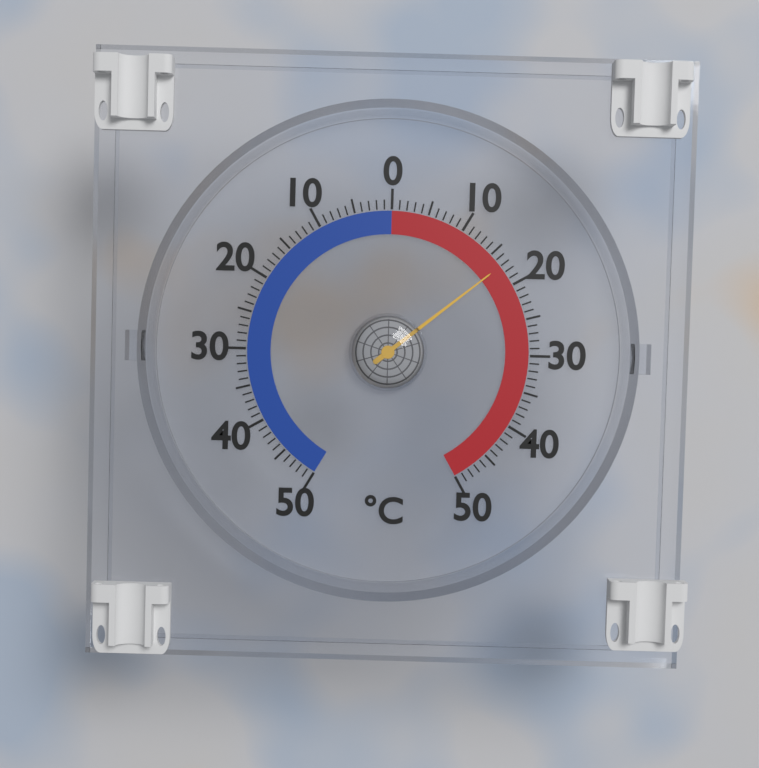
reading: 17 °C
